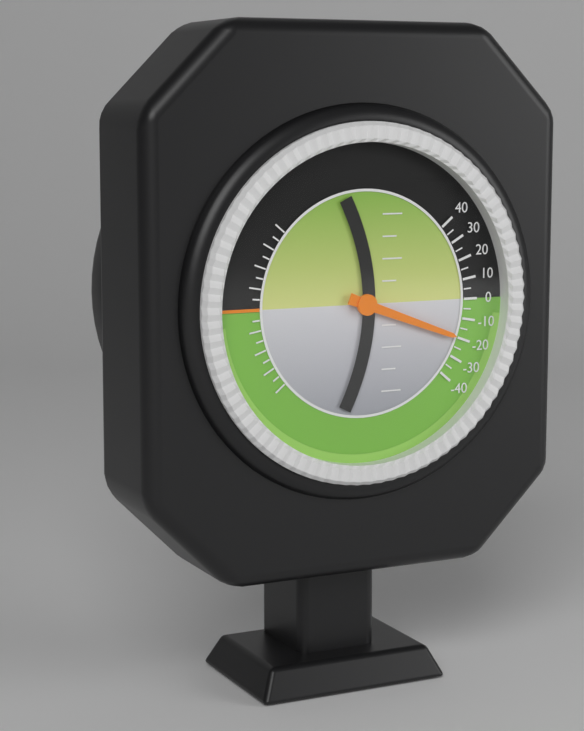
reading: -20 (no unit)
